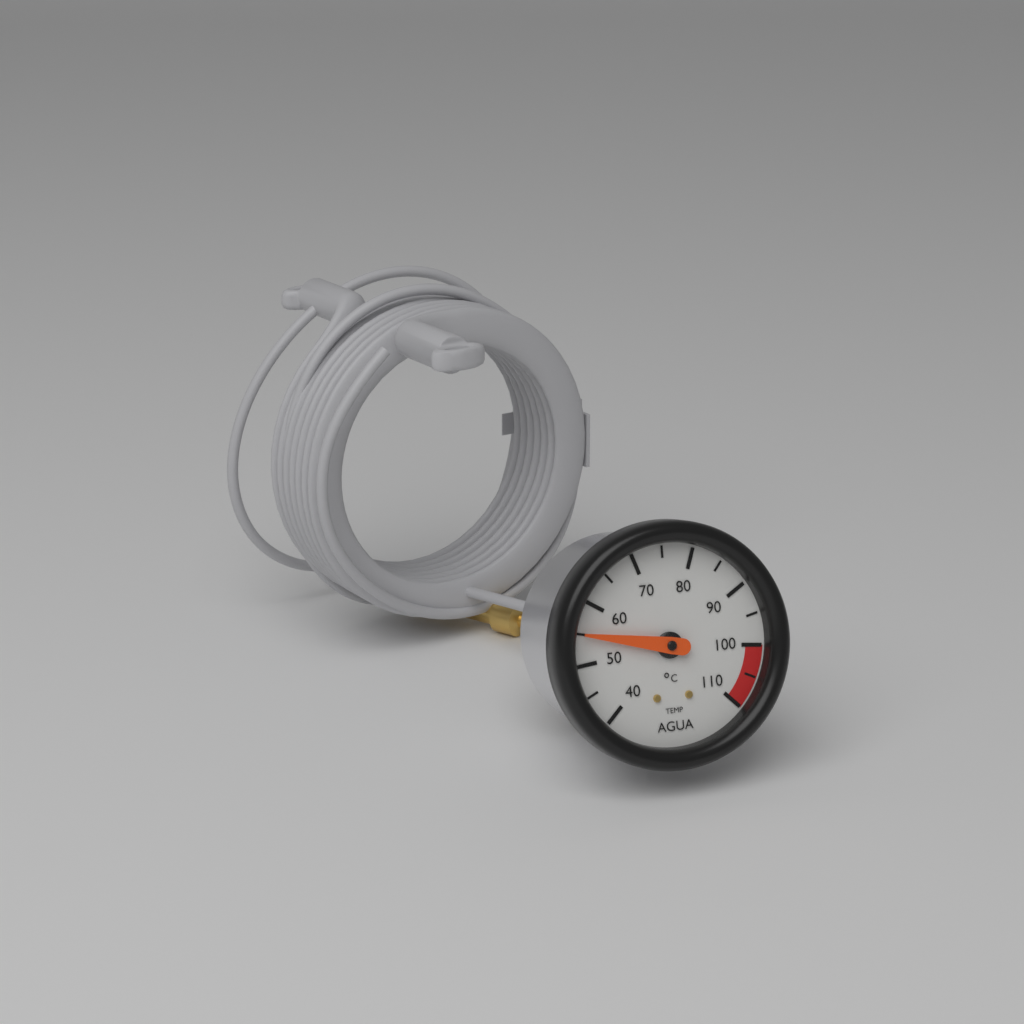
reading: 55 °C
